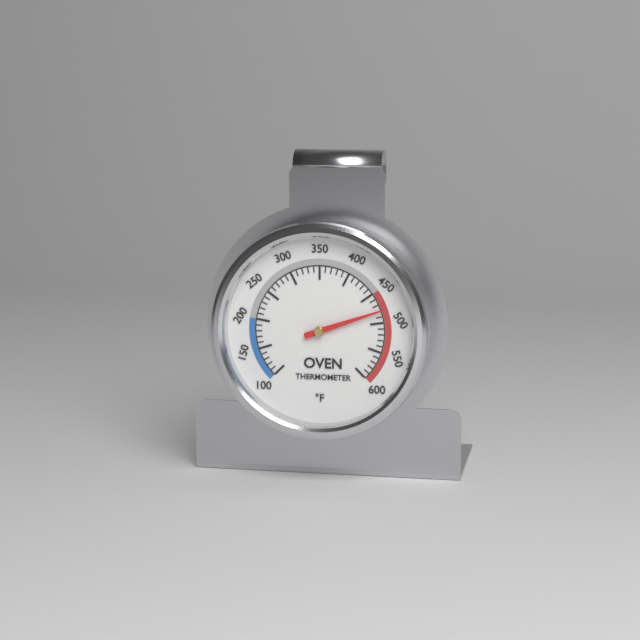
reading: 480 °F
